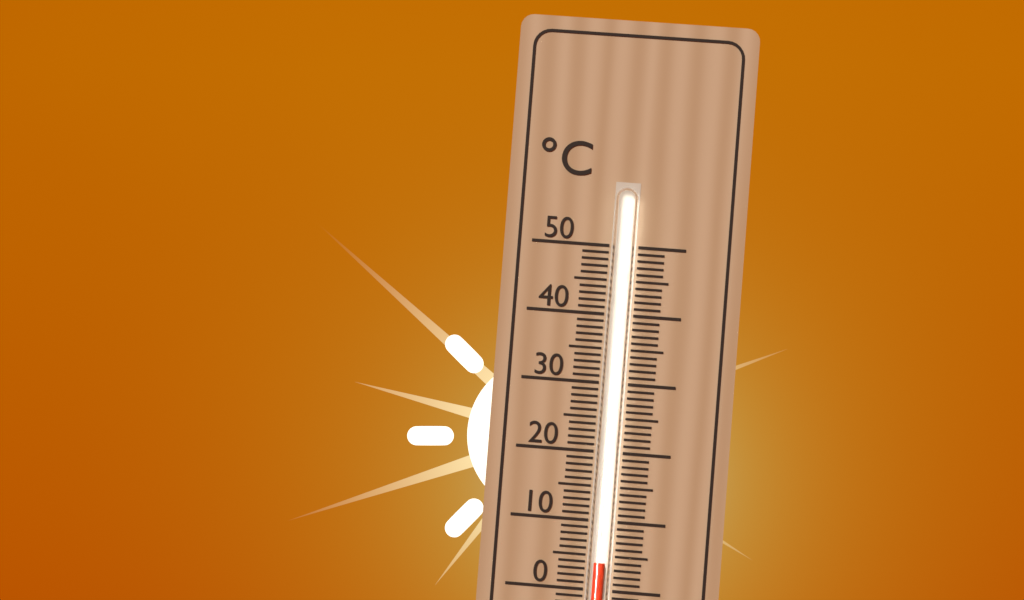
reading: 4 °C
